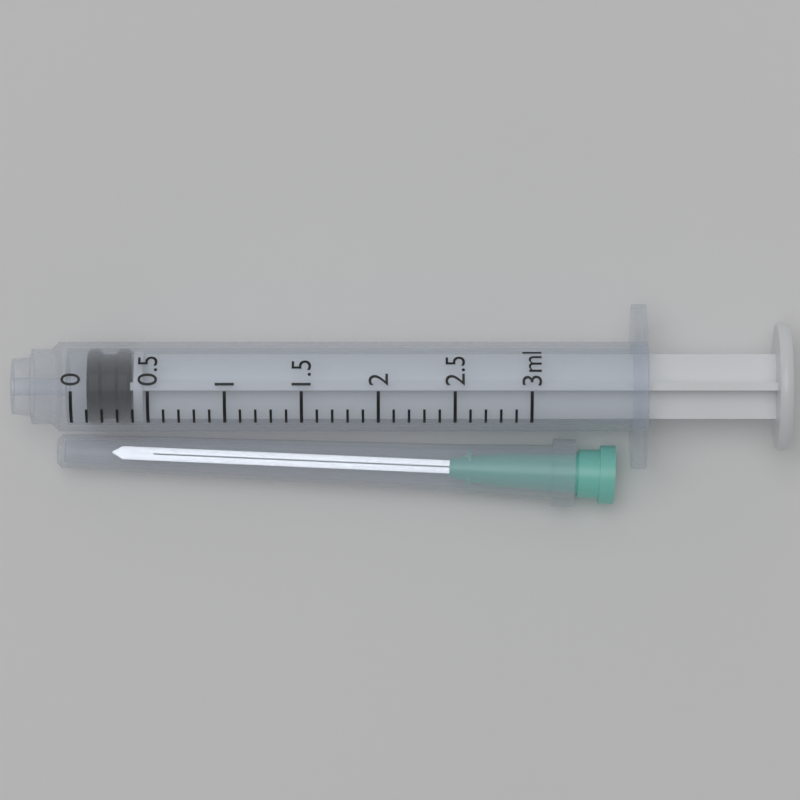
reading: 0.1 ml
